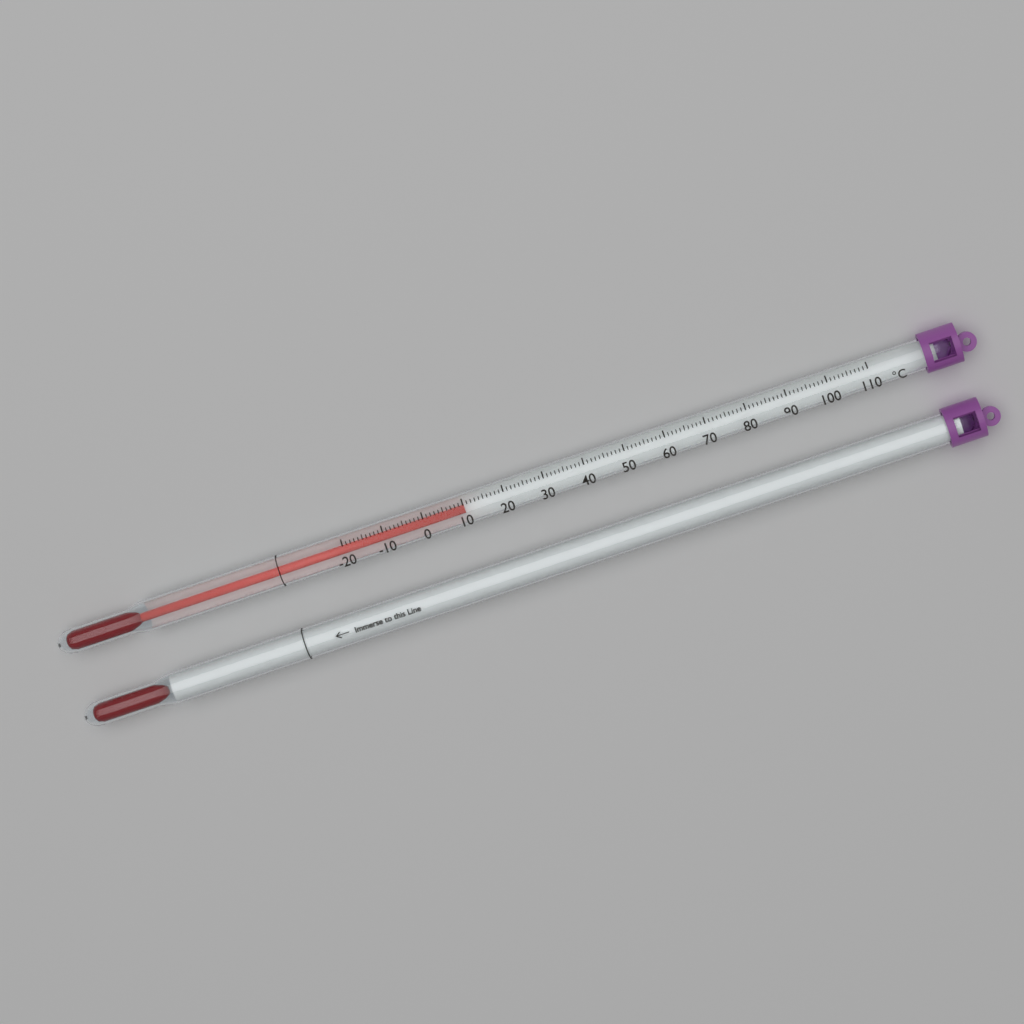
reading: 10 °C
